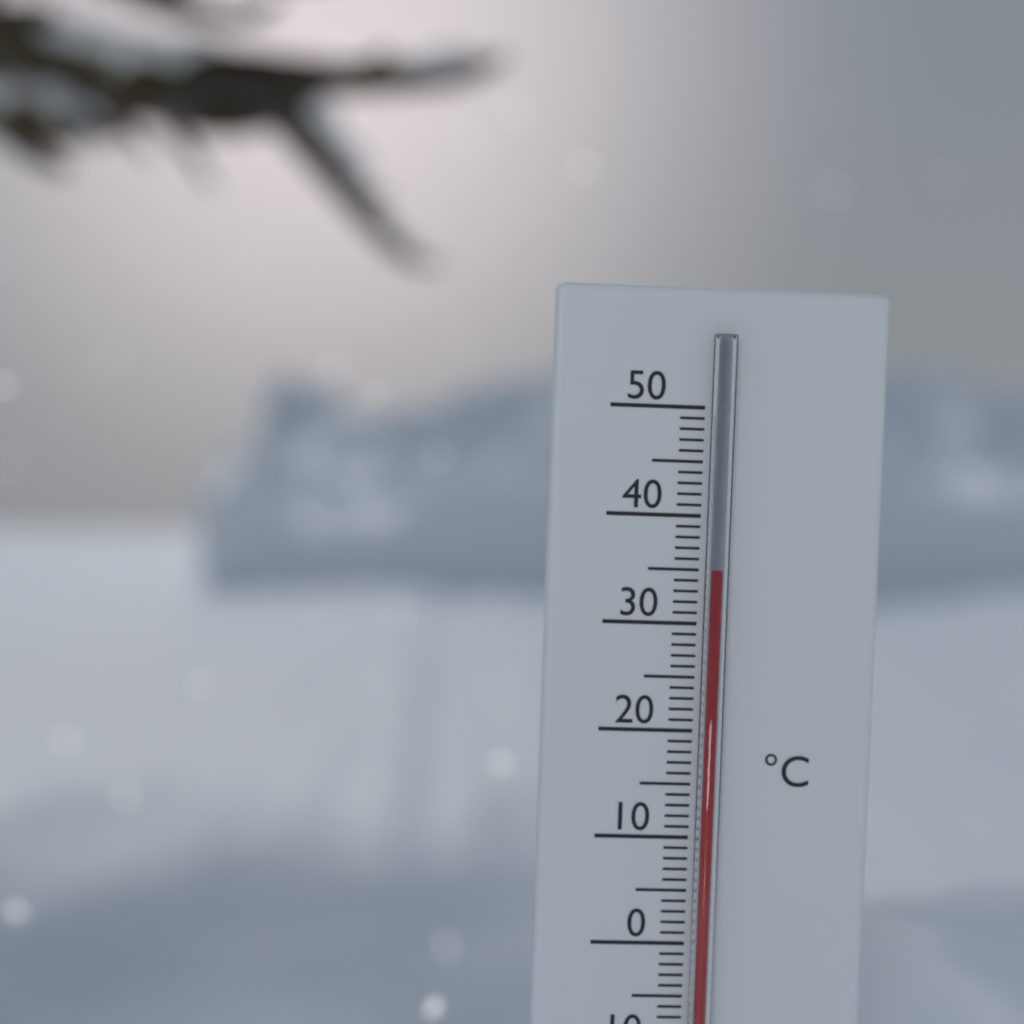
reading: 35 °C
